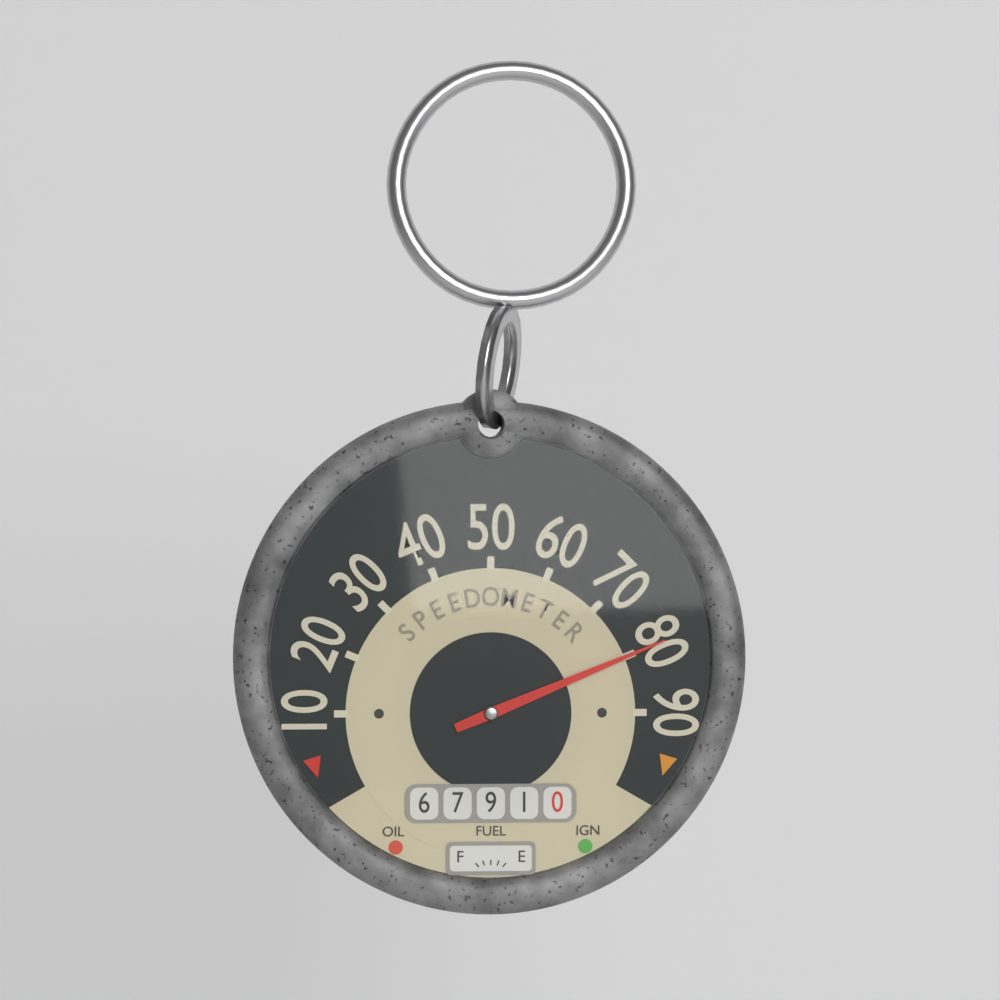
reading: 80 (no unit)
